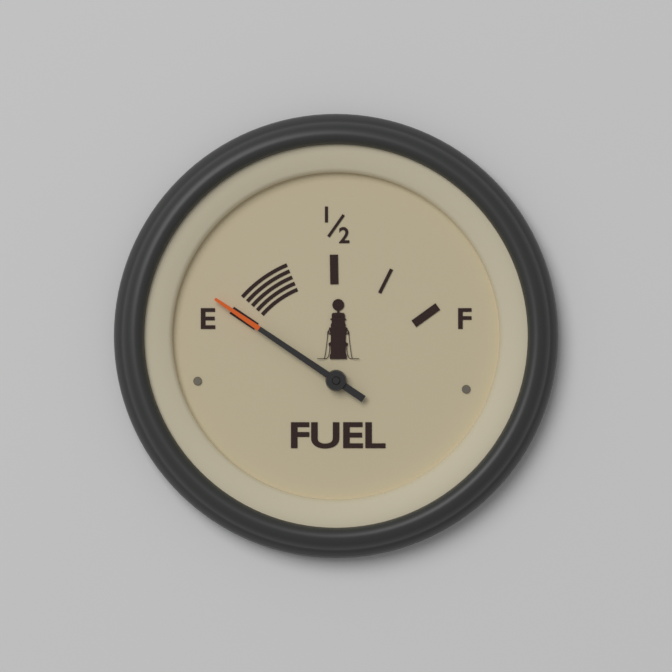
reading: 0.00 (no unit)
